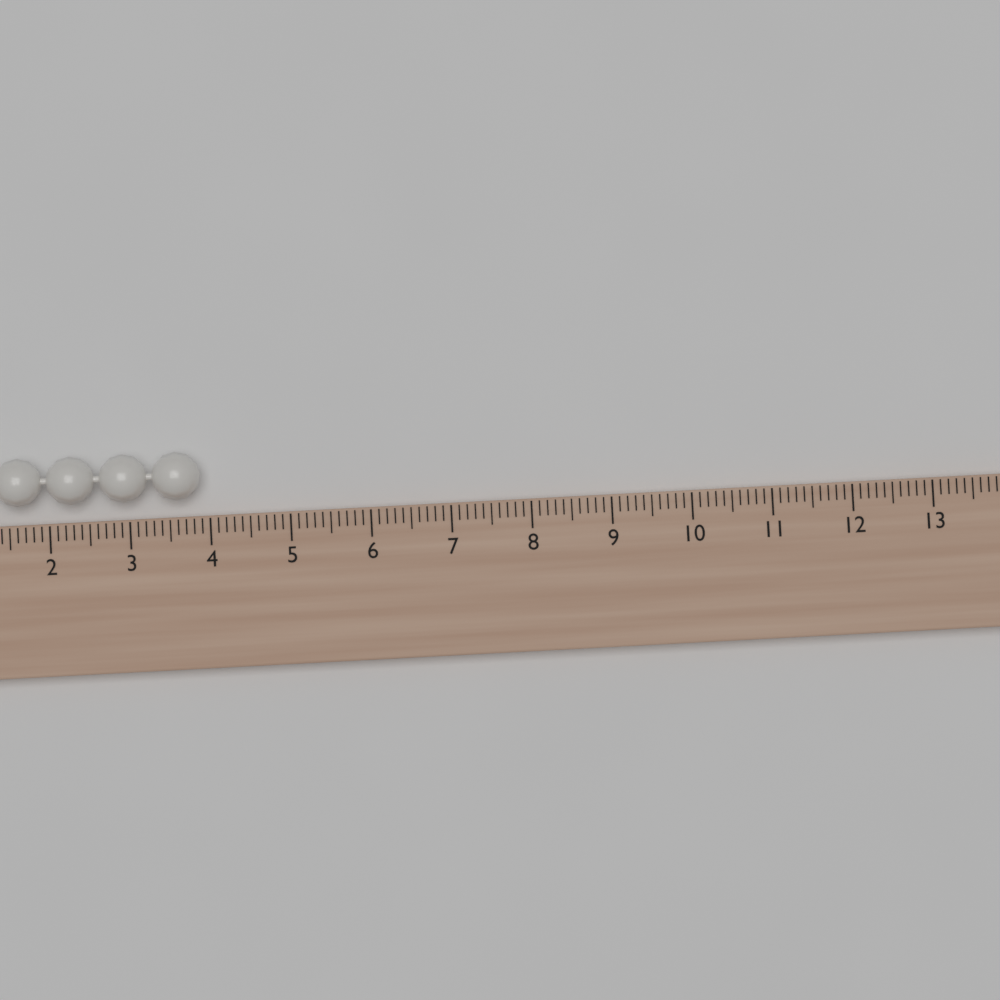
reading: 3.9 (no unit)
